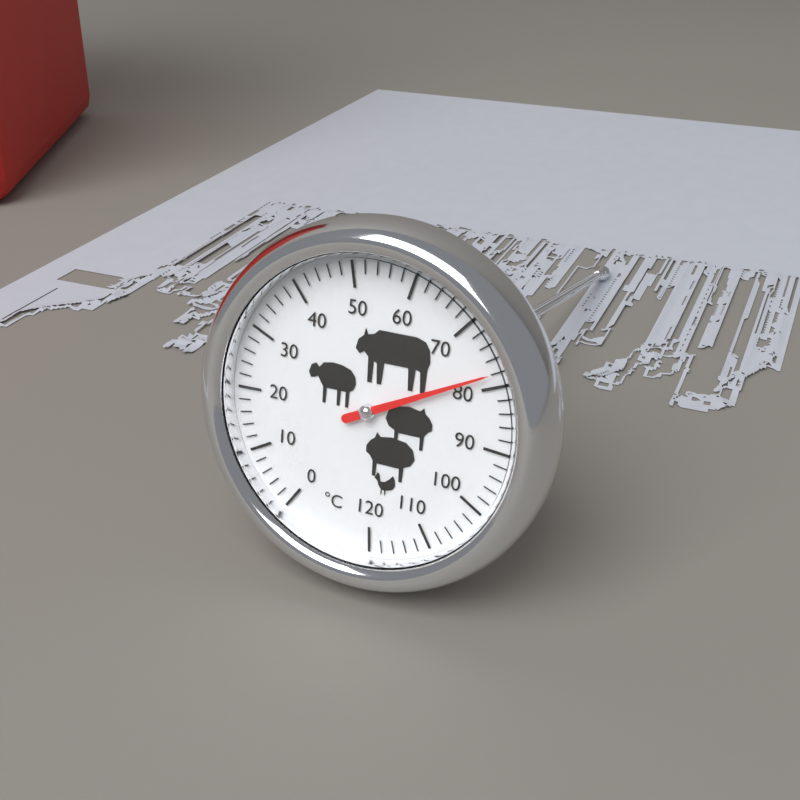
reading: 78 °C
